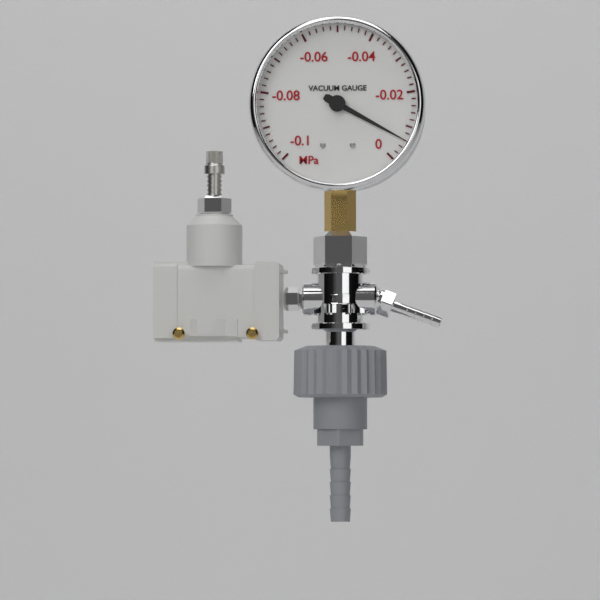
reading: -0.006 MPa
